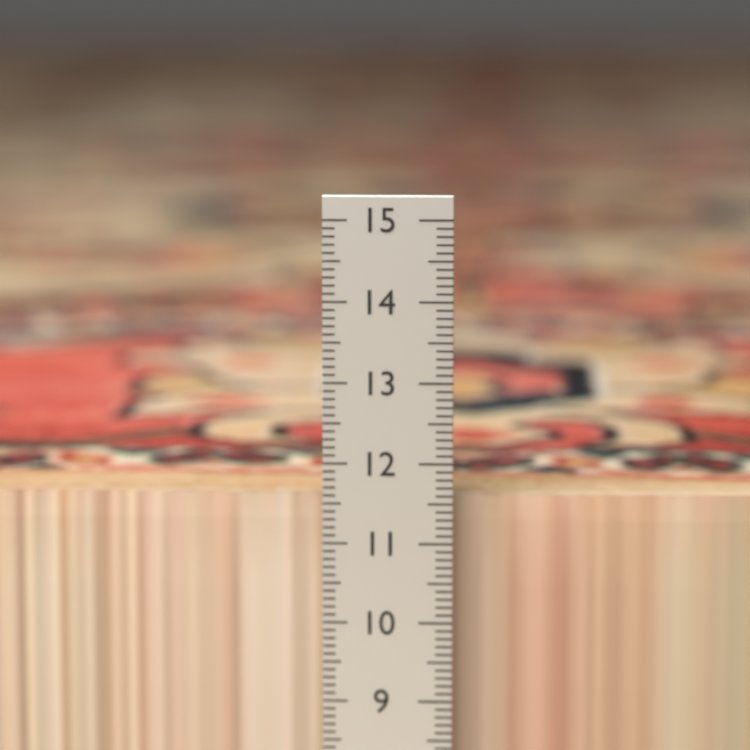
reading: 11.5 cm
